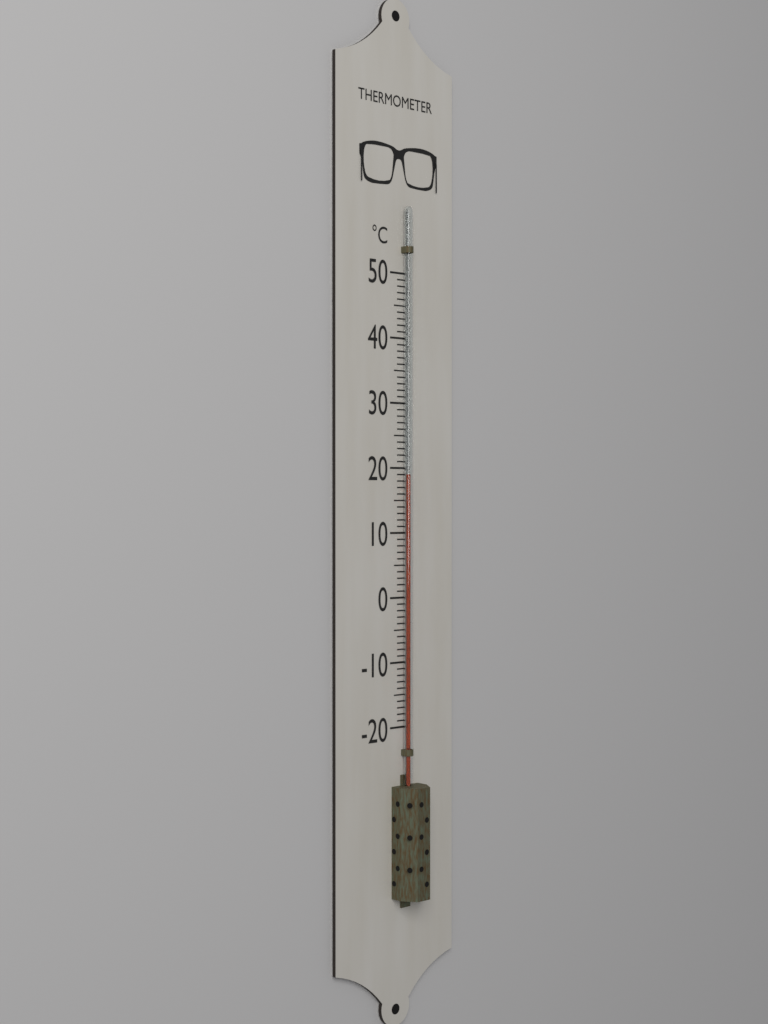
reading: 19 °C
